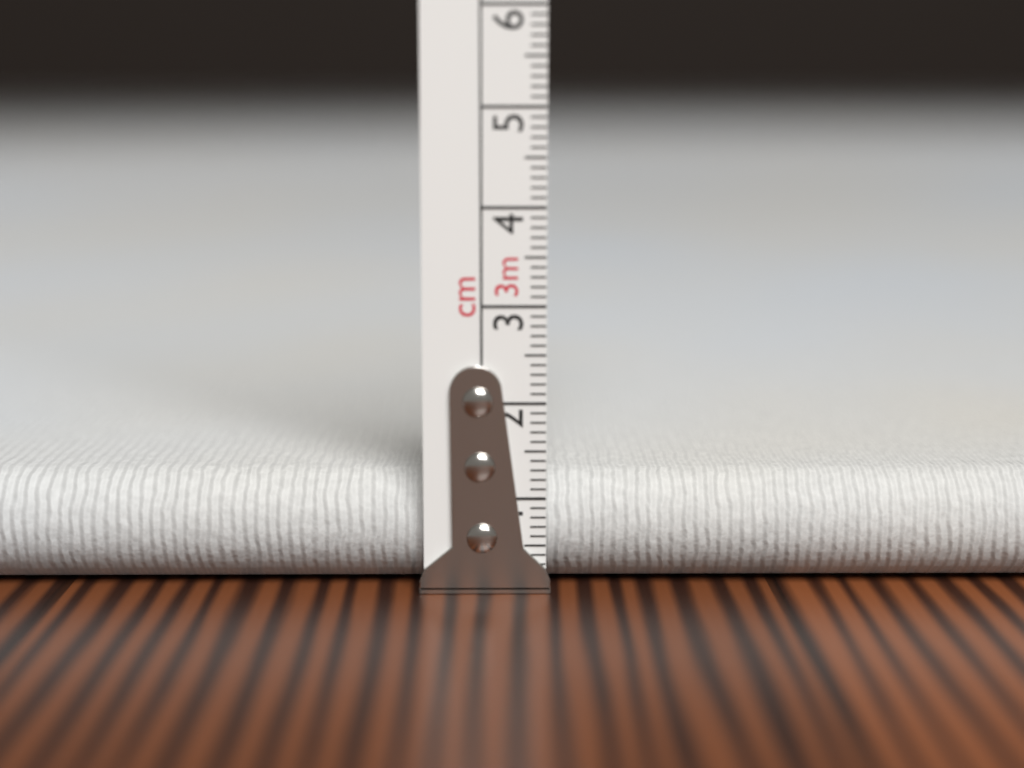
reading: 1.2 cm
